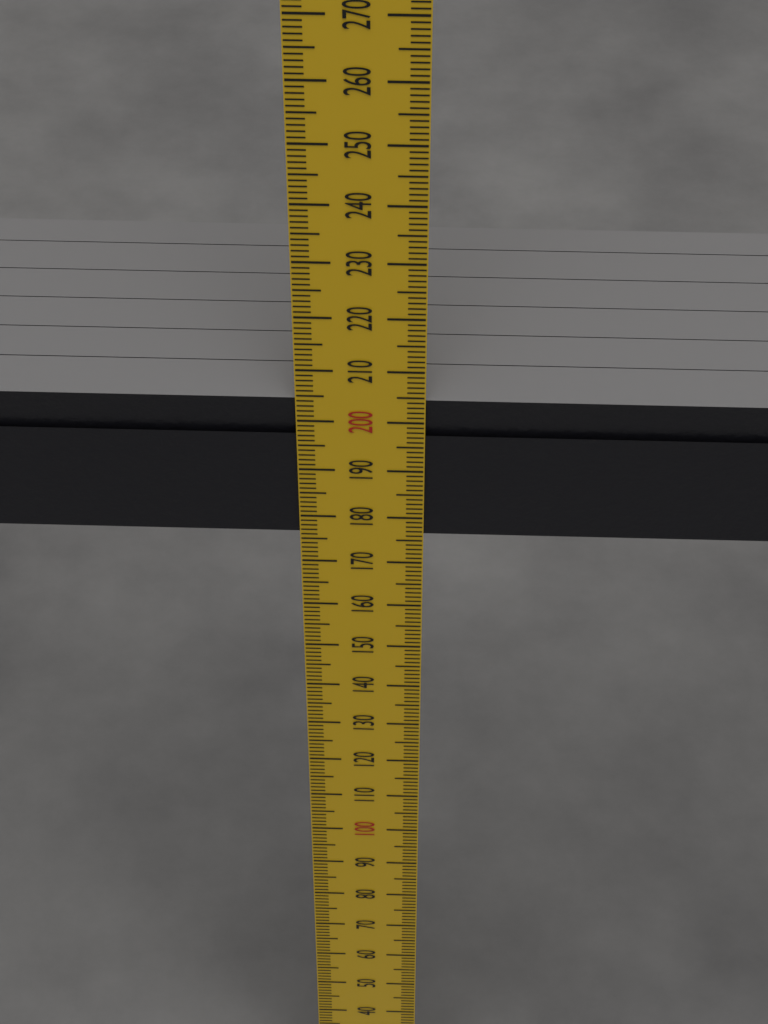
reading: 204 mm
